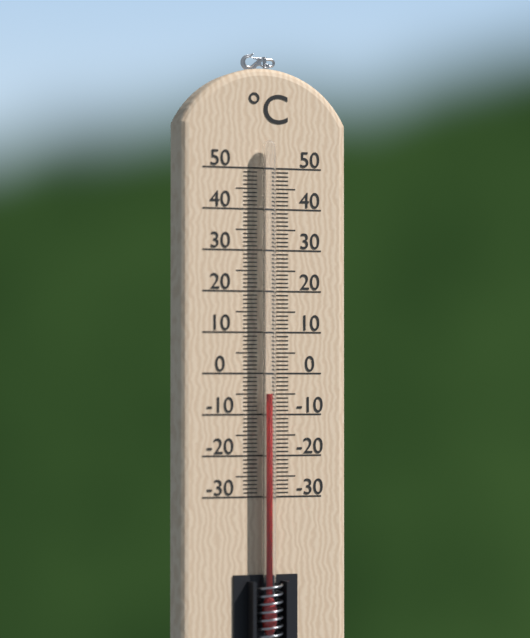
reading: -5 °C
